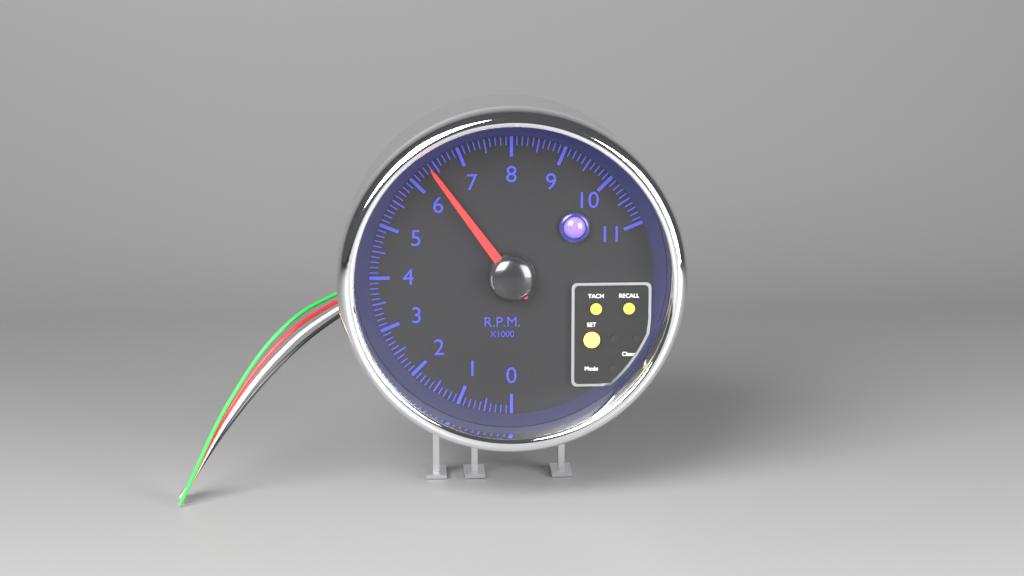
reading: 6.4 rpm x1000
